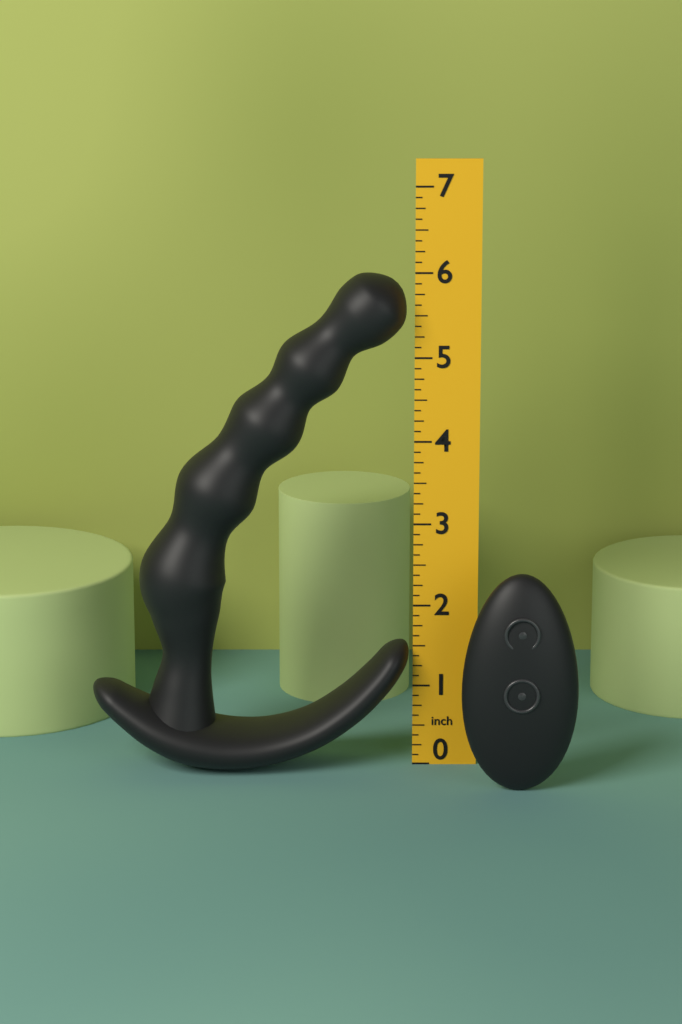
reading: 6.000 in
